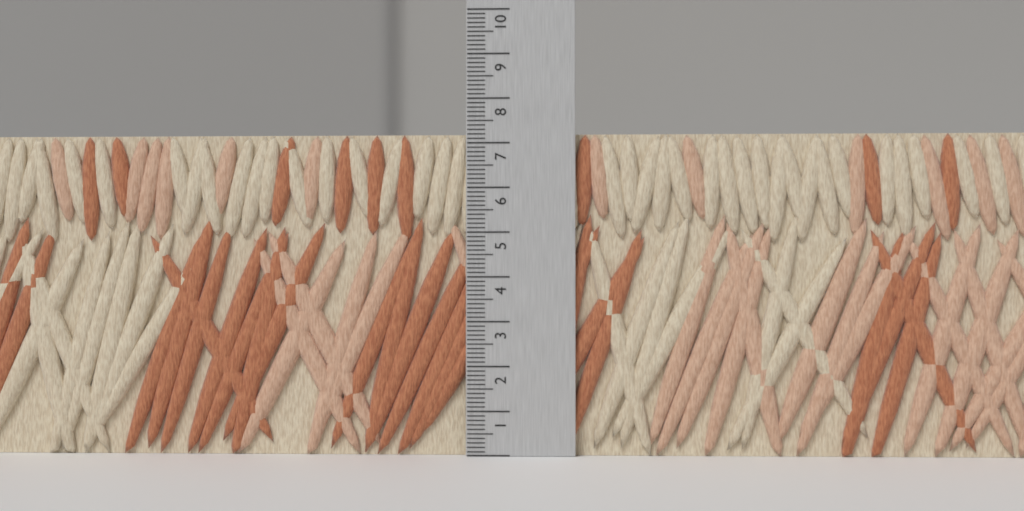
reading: 7.2 (no unit)
